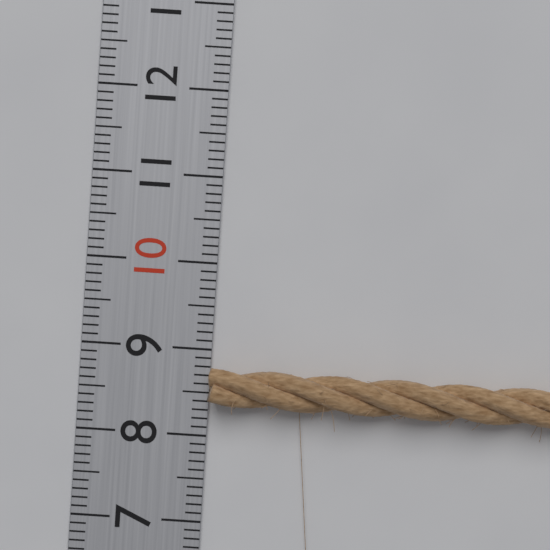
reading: 8.8 (no unit)
